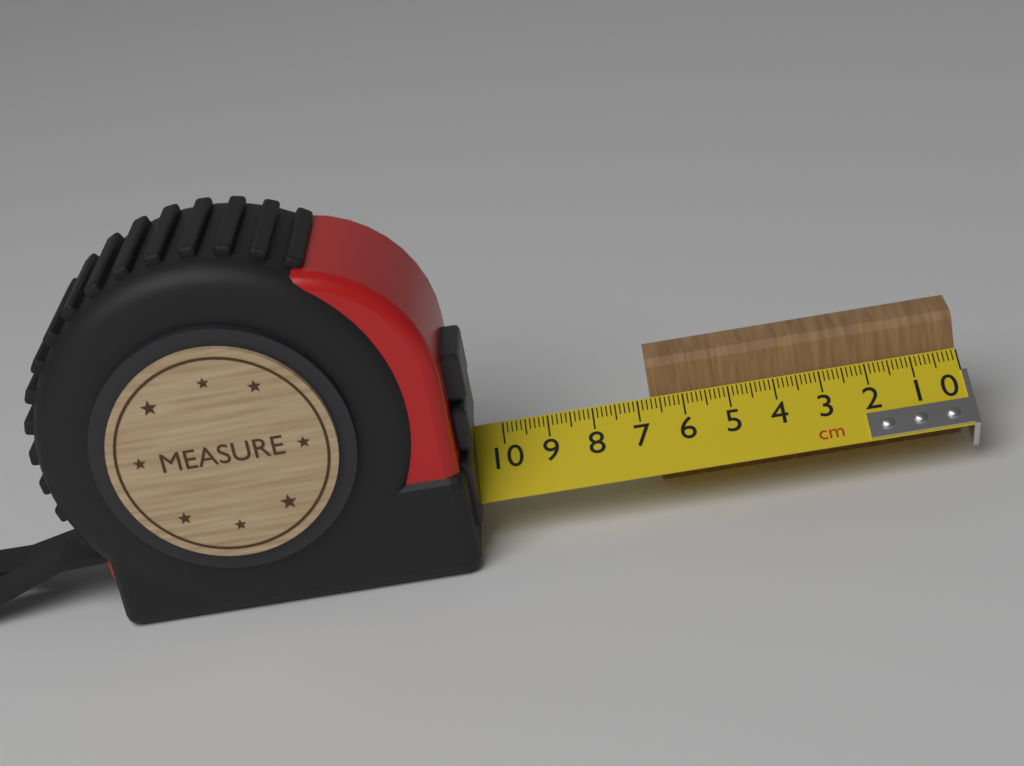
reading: 6.7 cm
